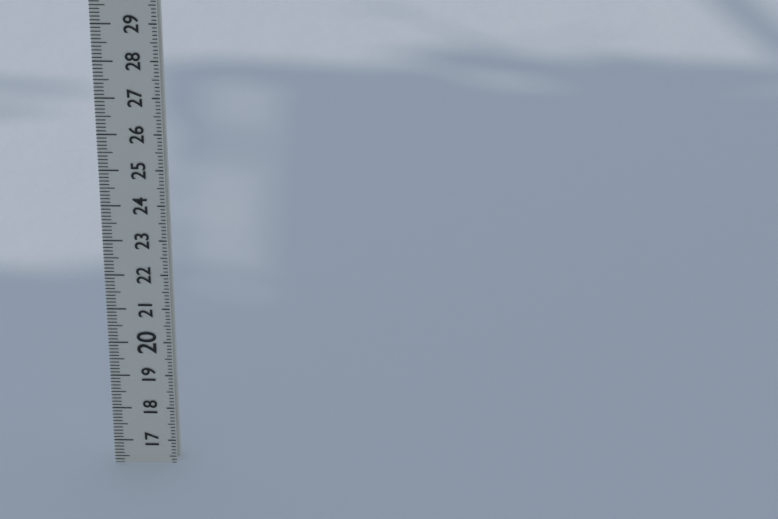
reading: 16.3 (no unit)
